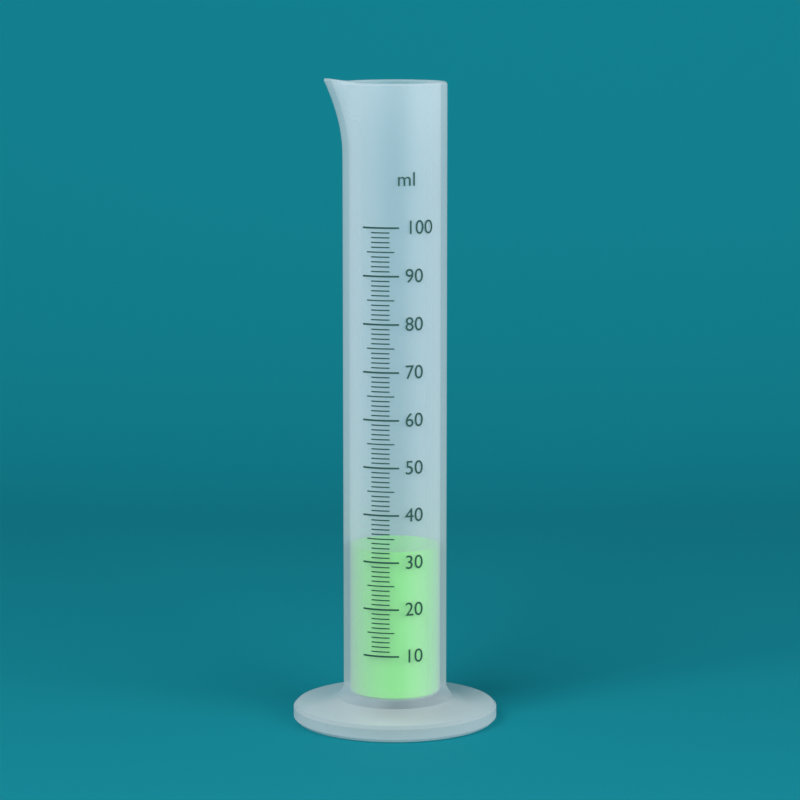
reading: 32 ml
